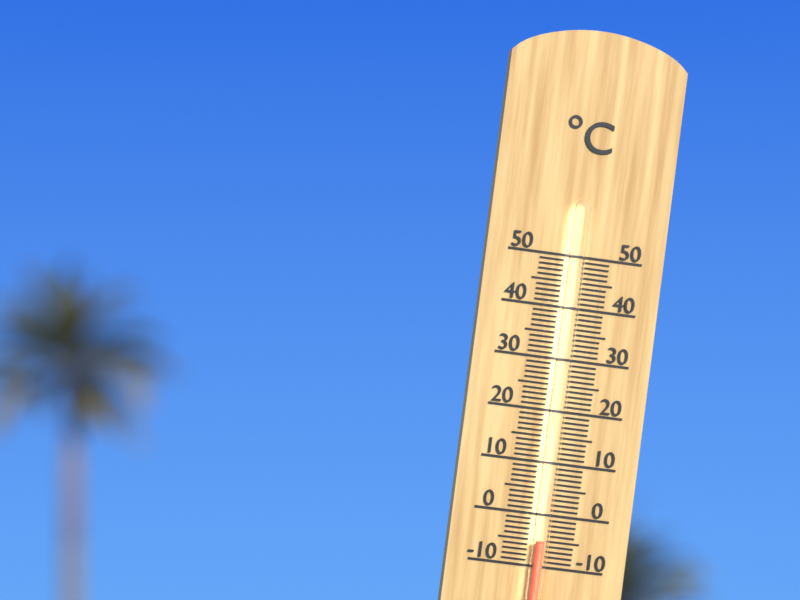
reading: -5 °C
